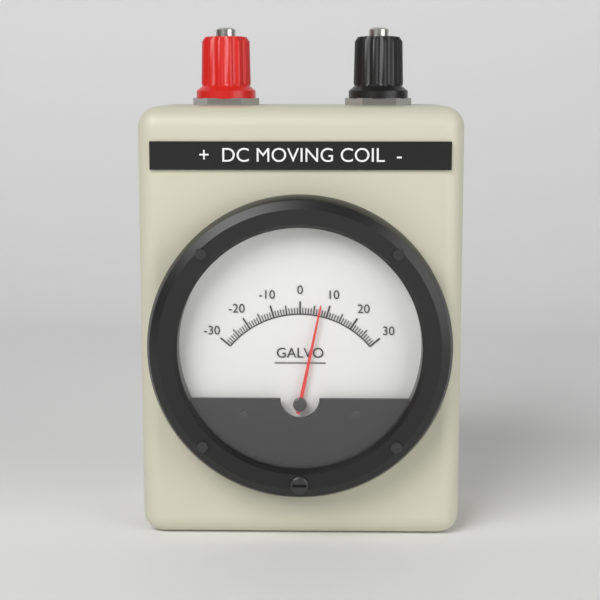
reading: 7 (no unit)
